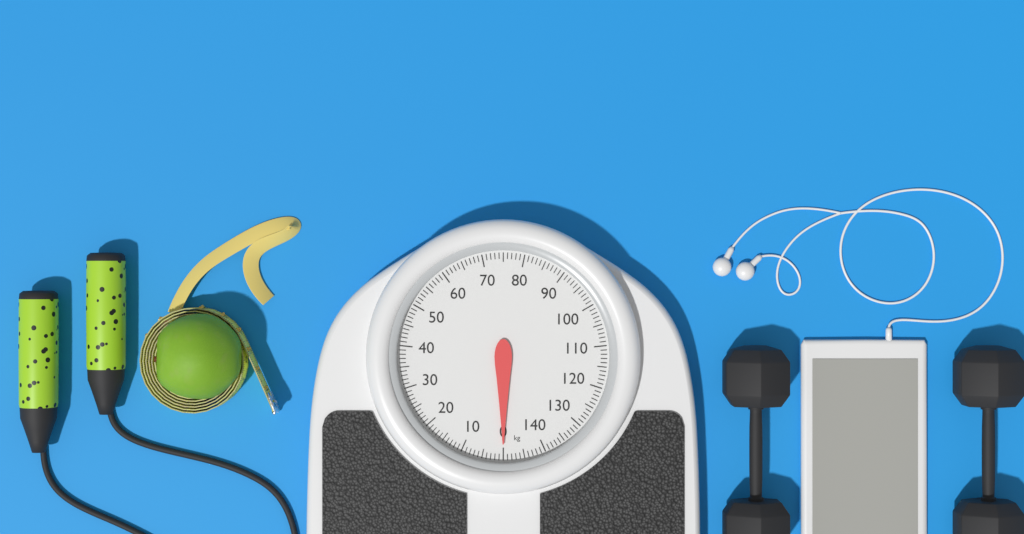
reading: 0 kg
